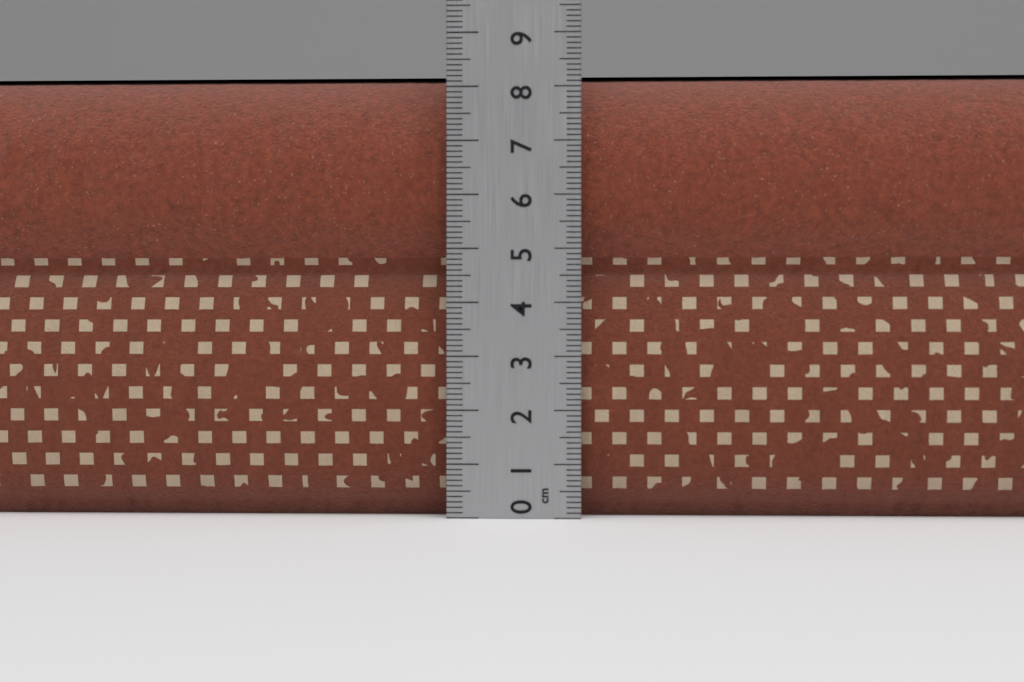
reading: 8.3 cm
